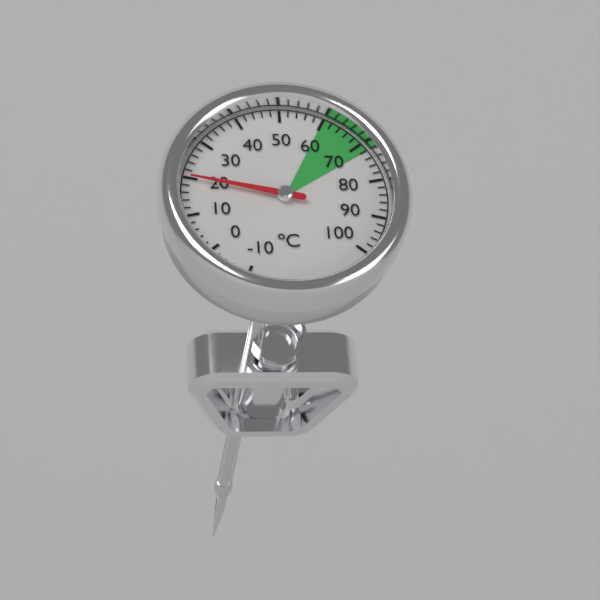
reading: 20 °C
